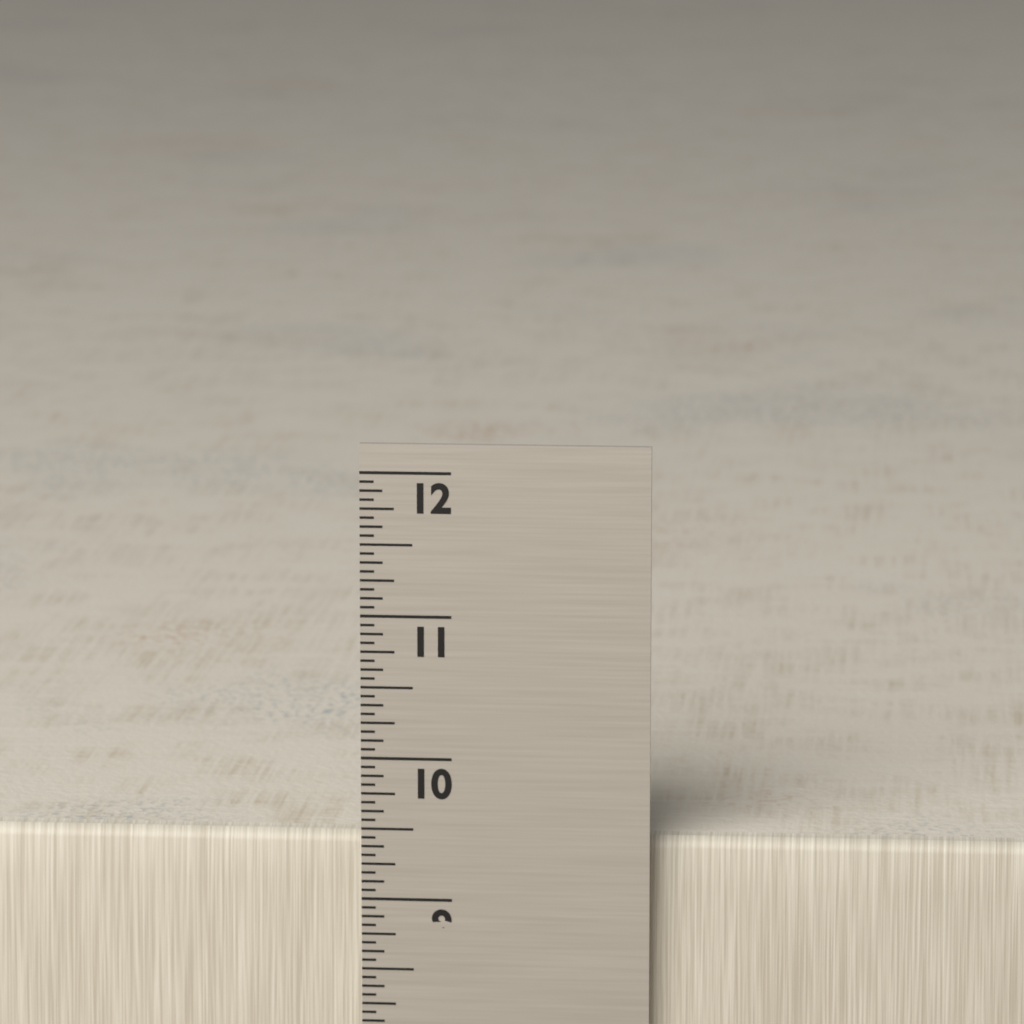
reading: 9.4375 in
